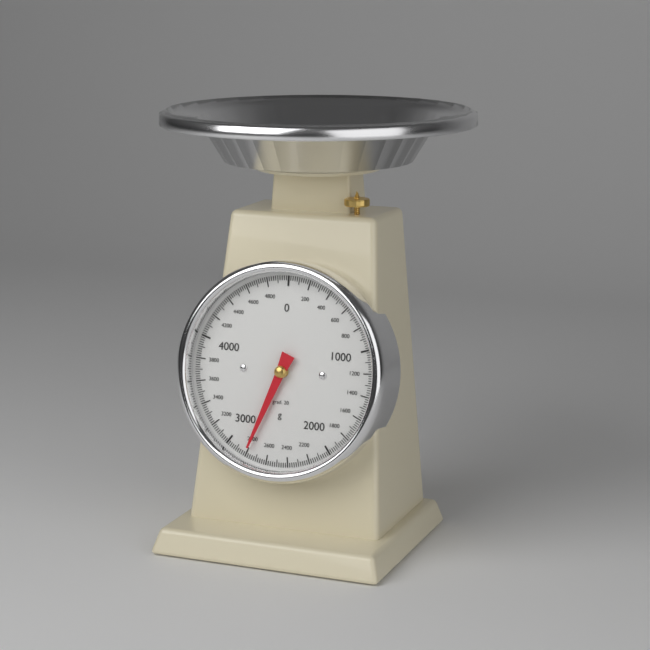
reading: 2800 g
